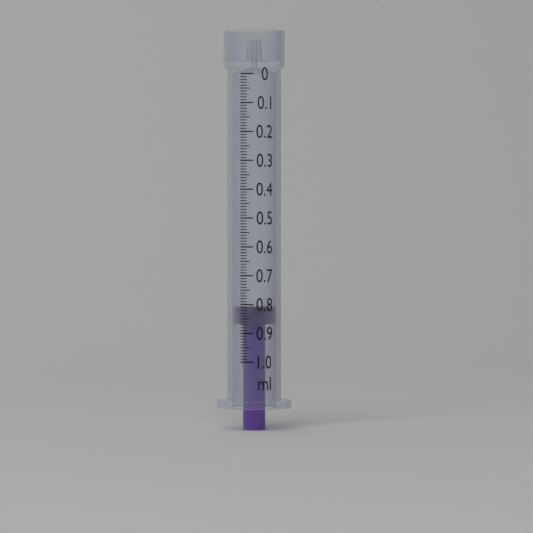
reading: 0.81 ml
